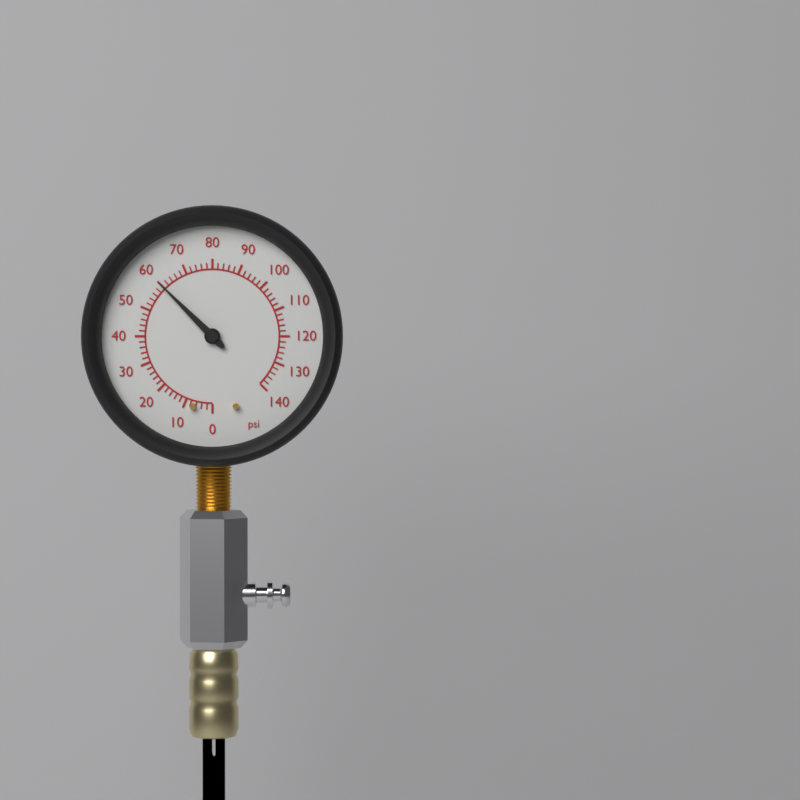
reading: 60 psi
